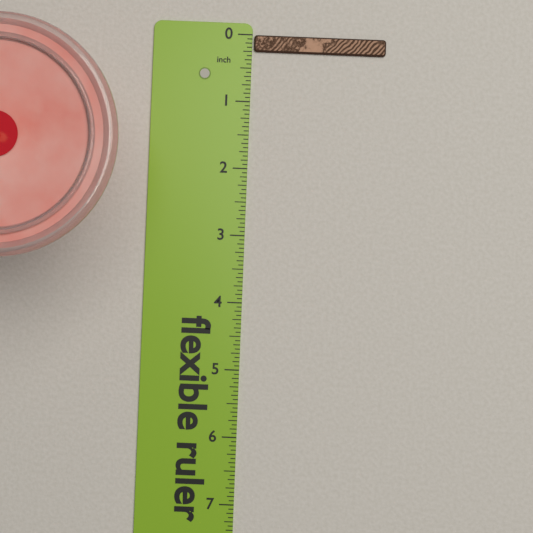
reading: 0.2500 in
